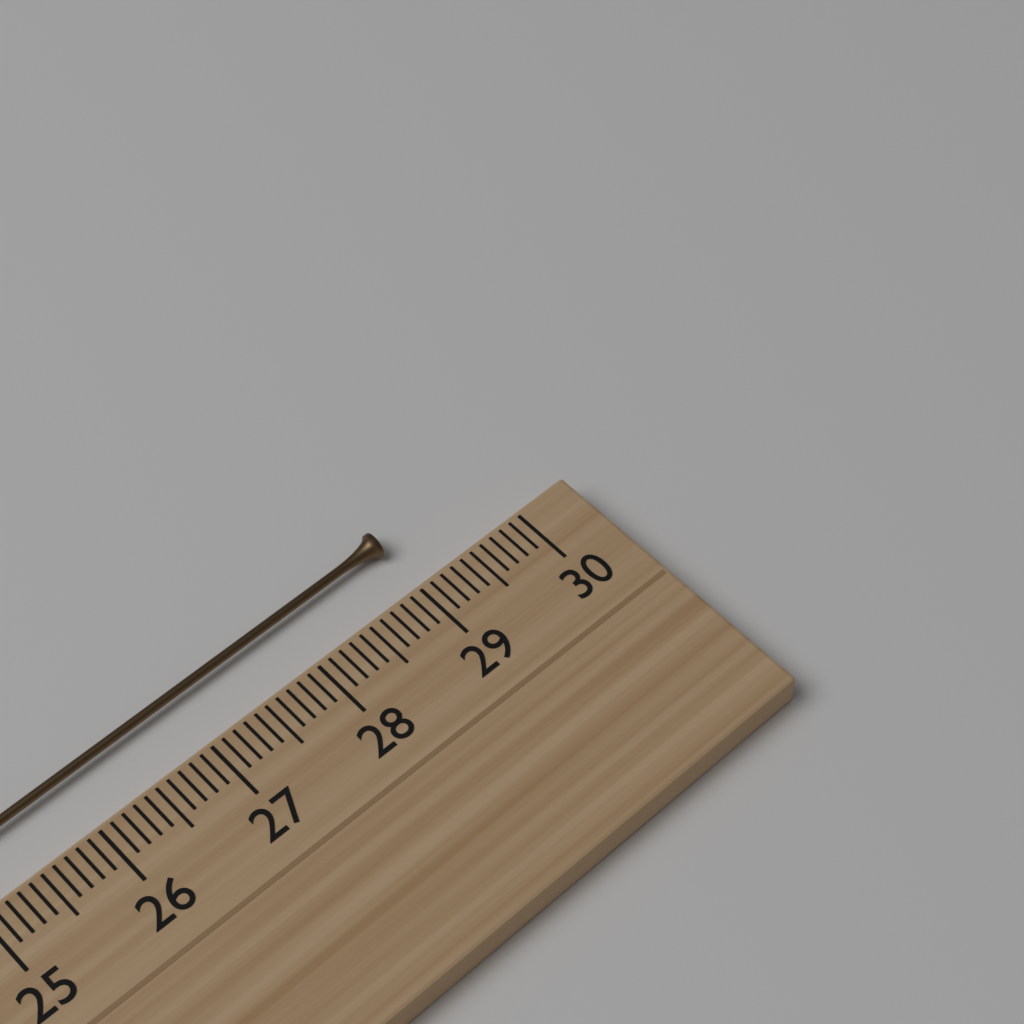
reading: 29.1 cm
